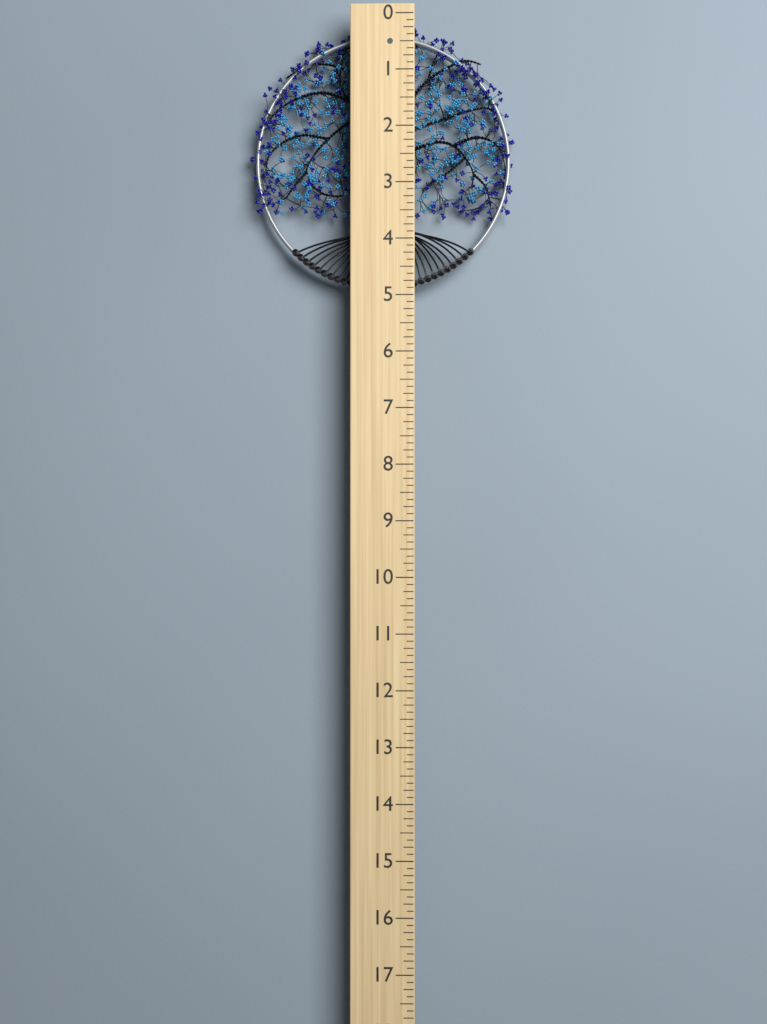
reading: 4.875 (no unit)
